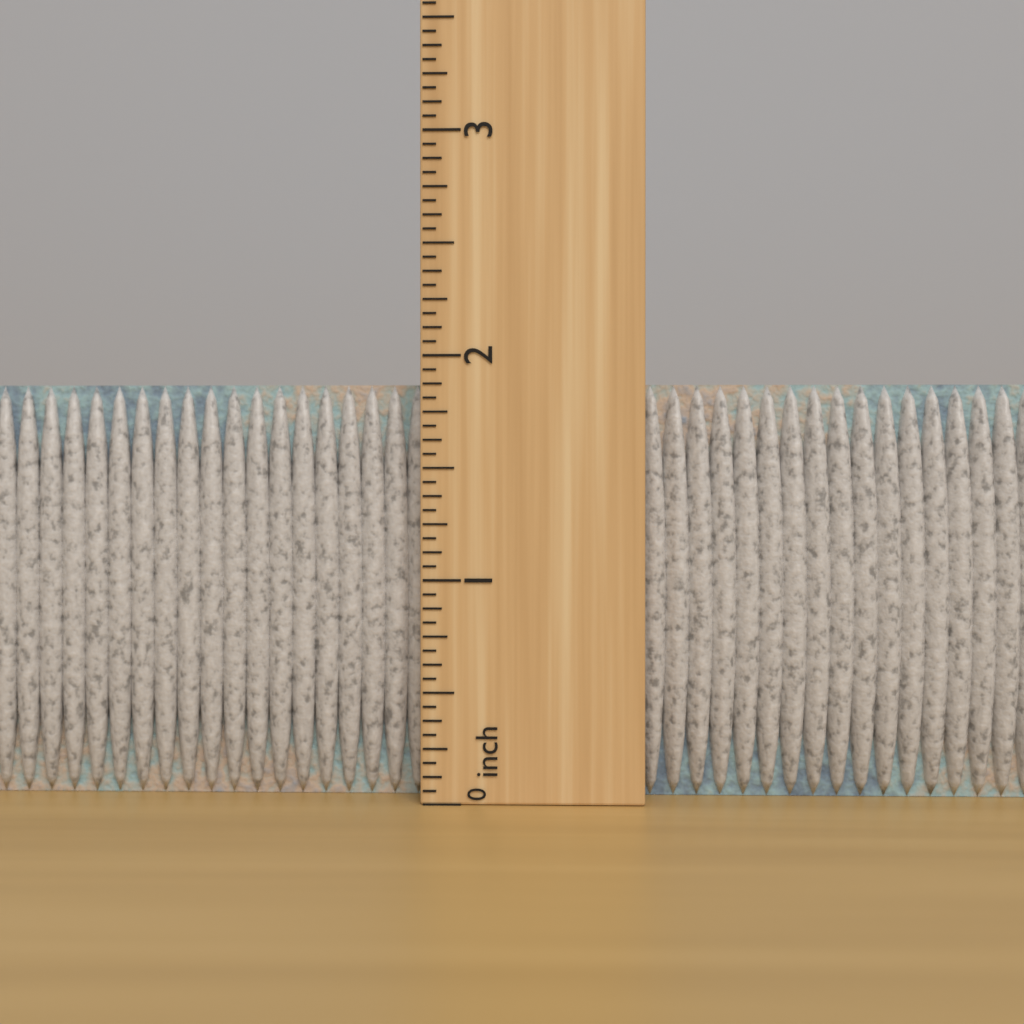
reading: 1.8750 inch
